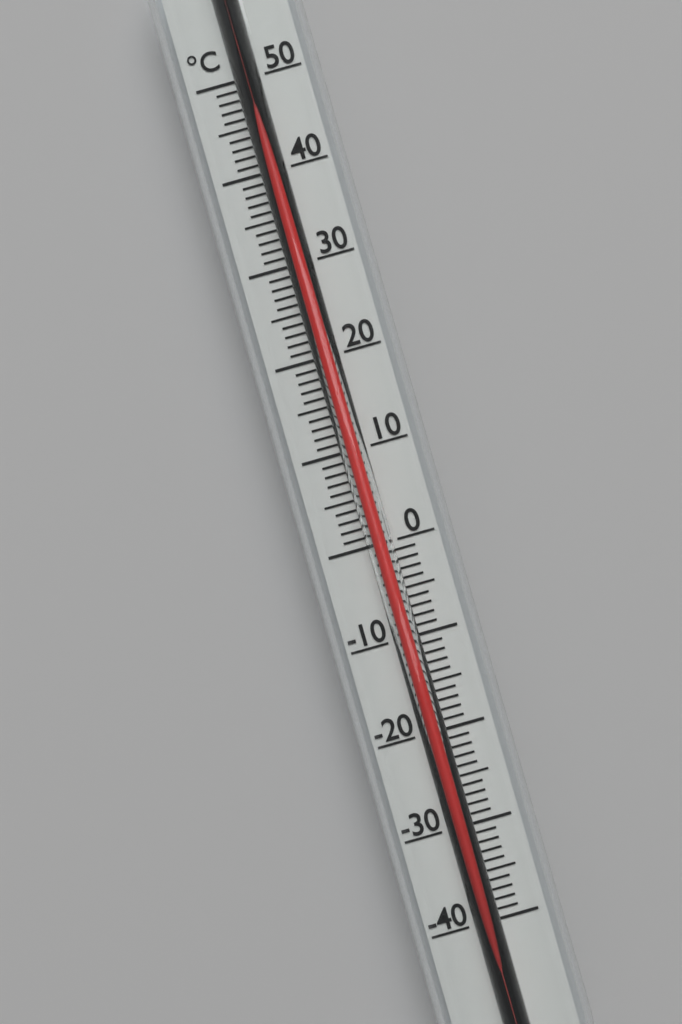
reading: 47 °C
